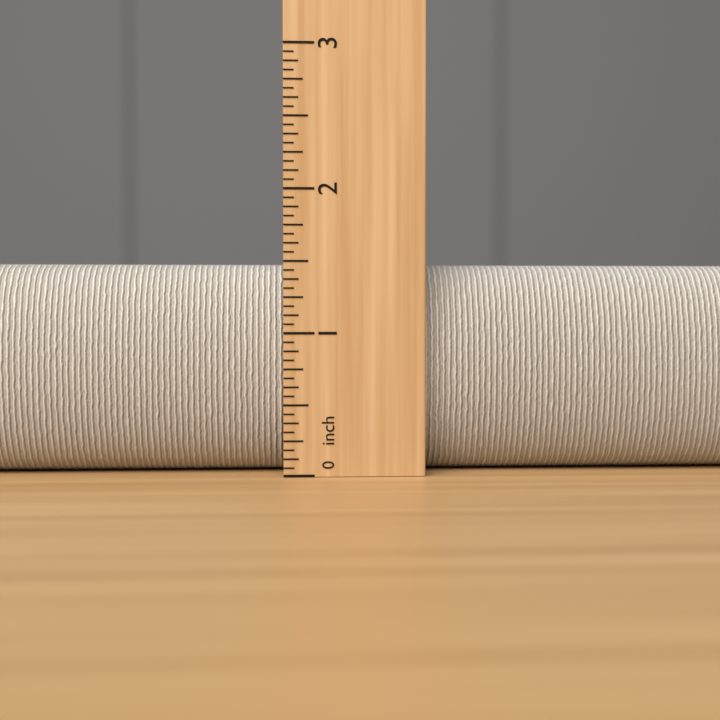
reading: 1.5000 inch
